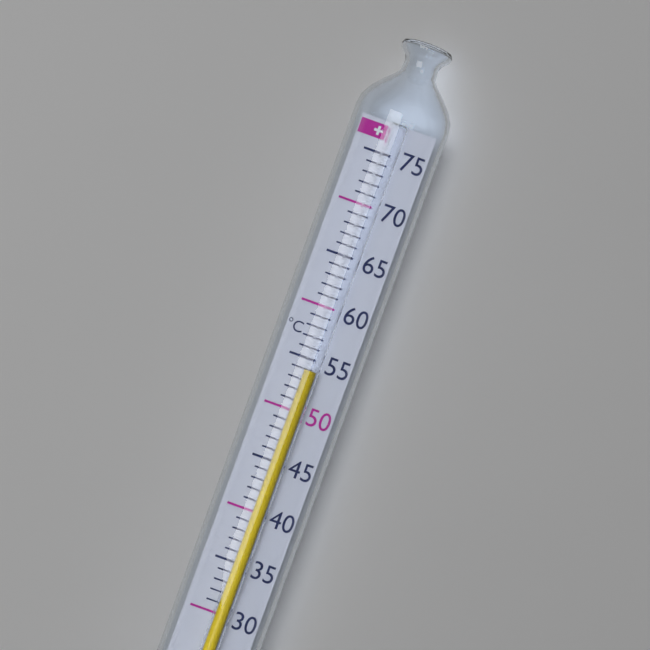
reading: 54 °C
